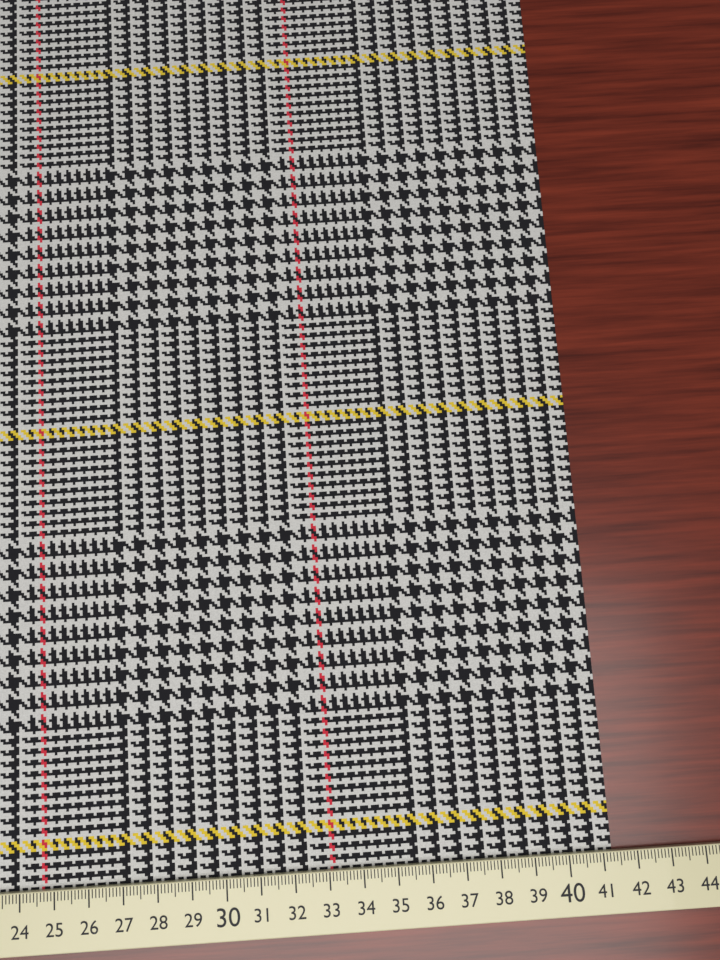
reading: 41.3 cm
